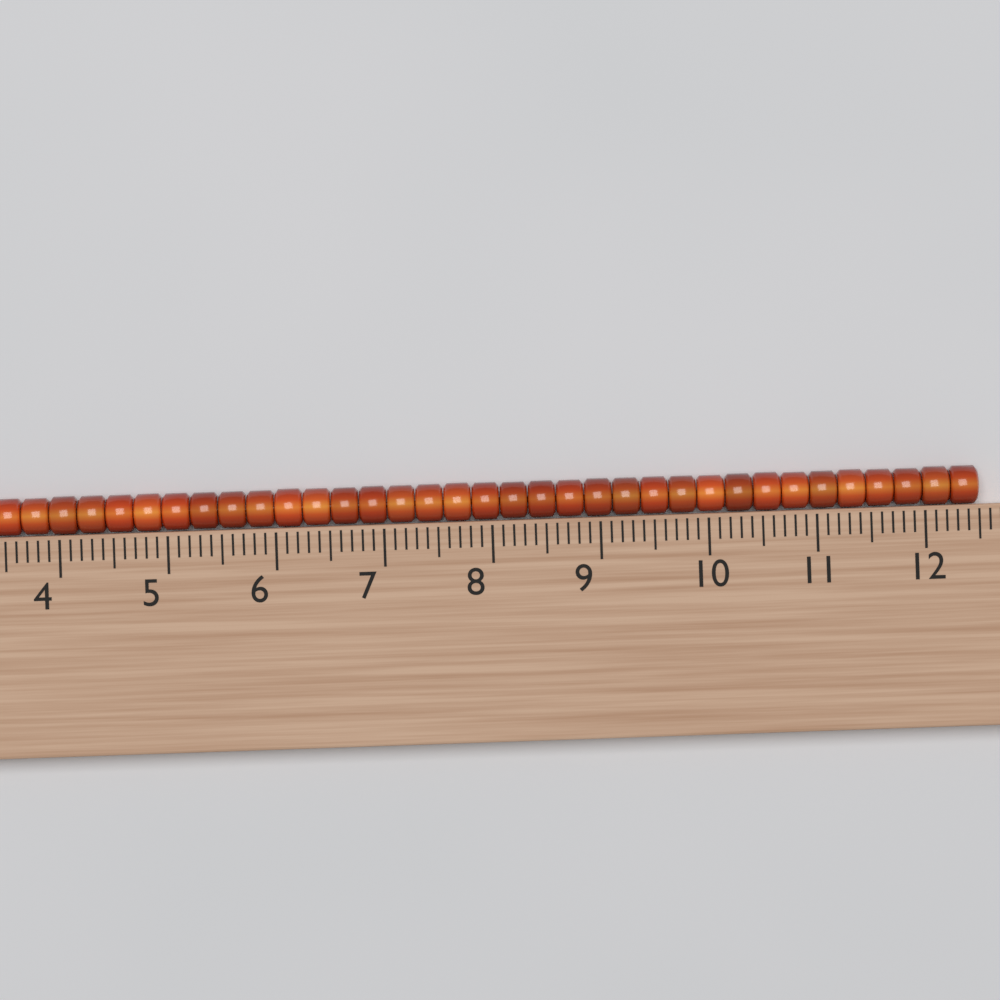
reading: 12.5 (no unit)
